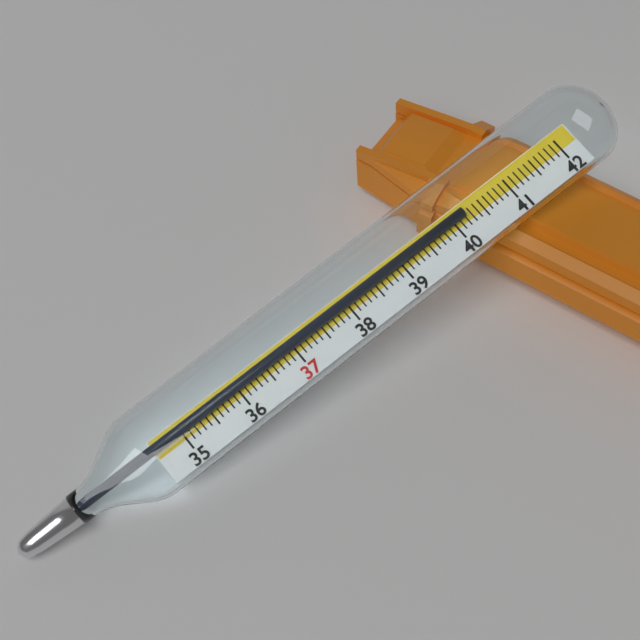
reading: 40.2 (no unit)
